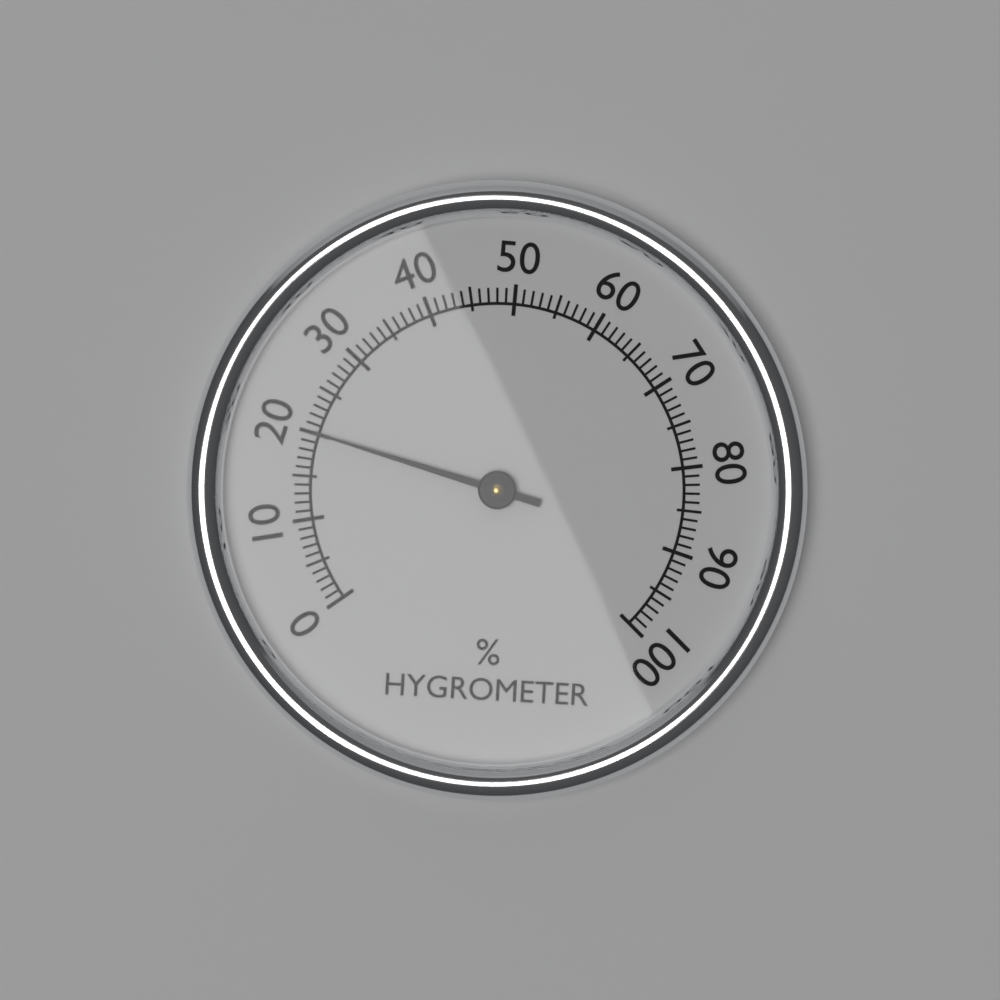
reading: 20 %
